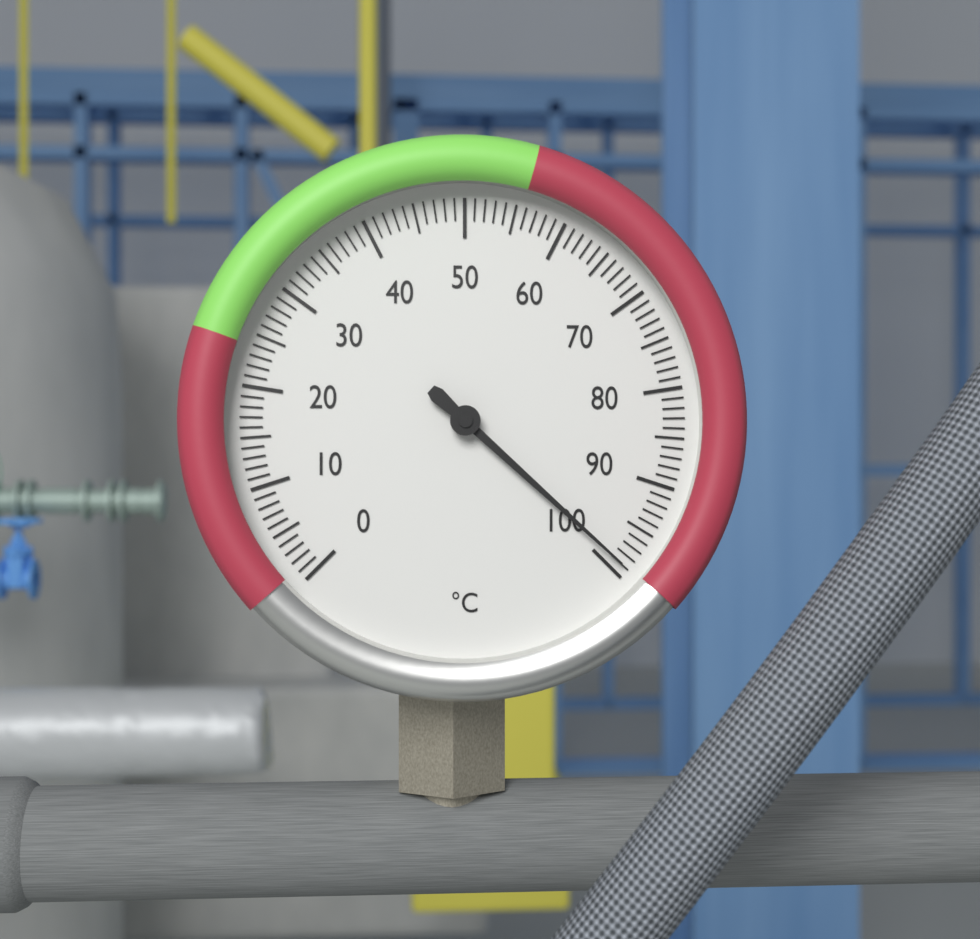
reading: 99 °C
